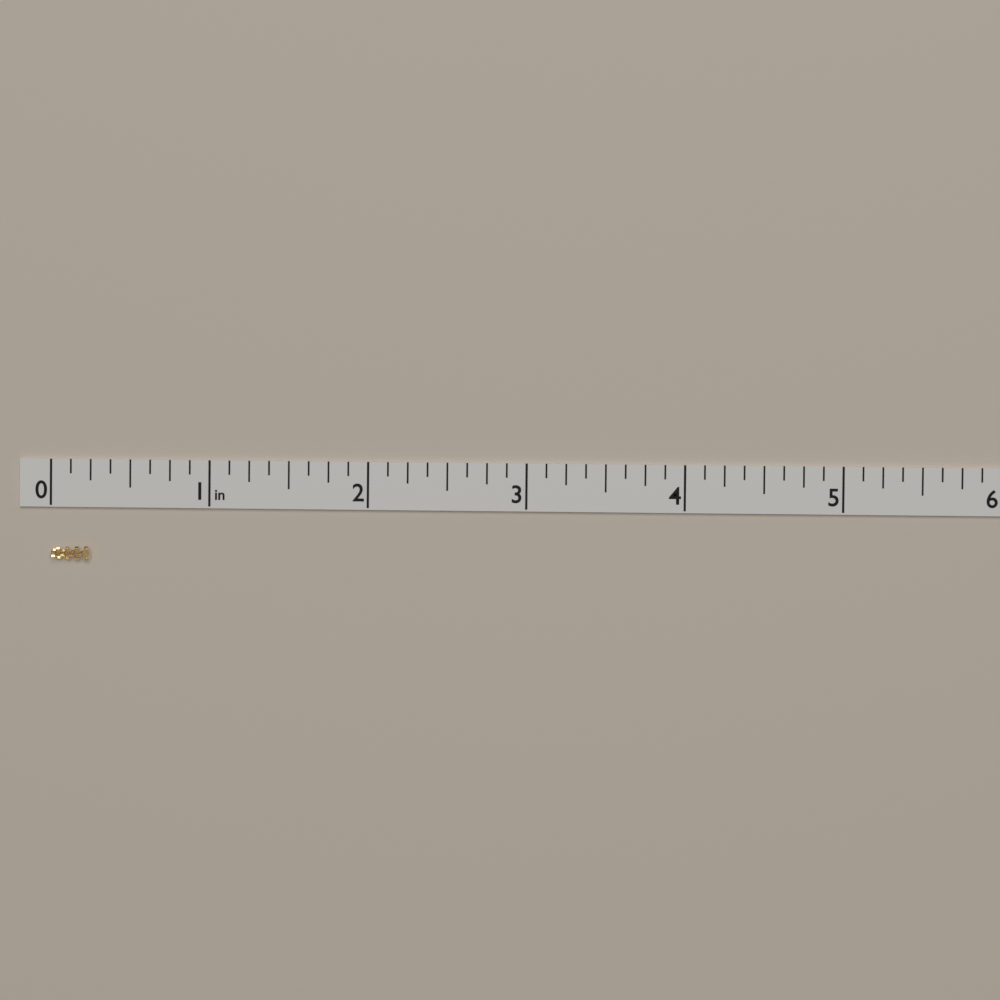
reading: 0.250 in
